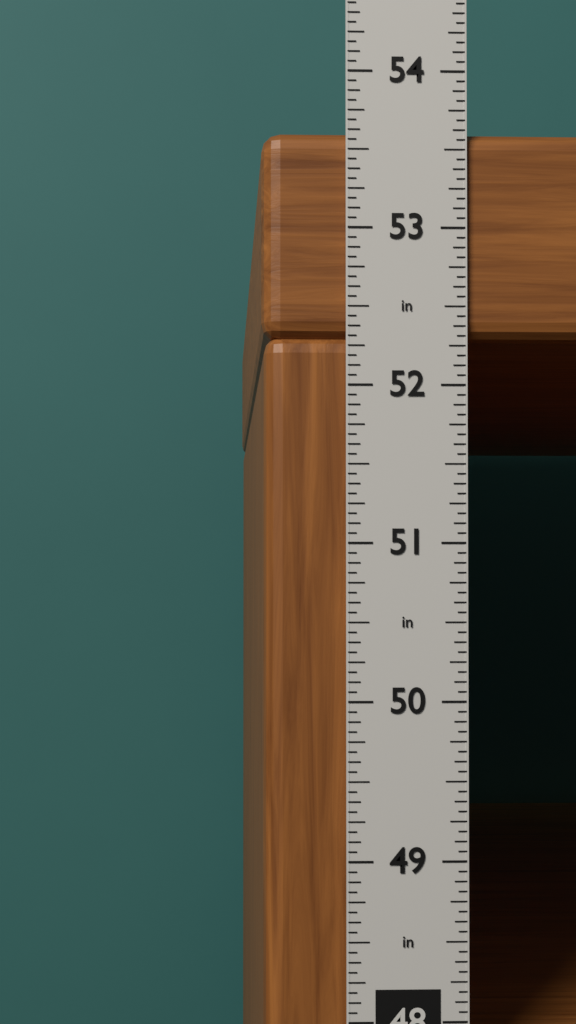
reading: 53.6250 in
